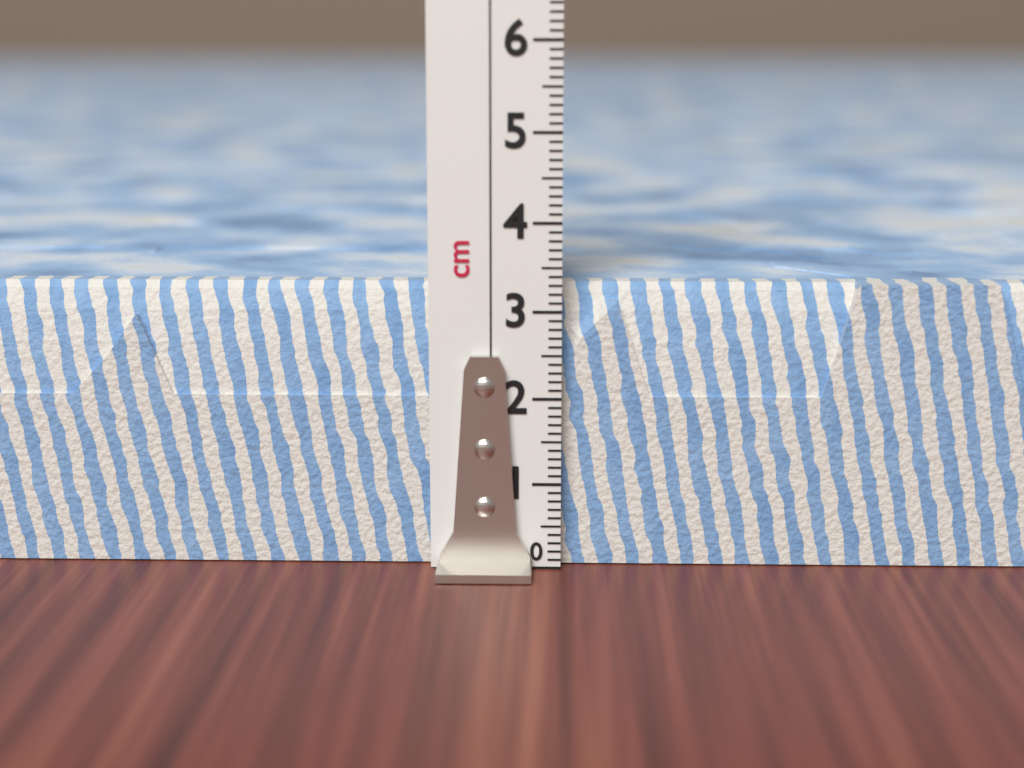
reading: 3.3 cm
